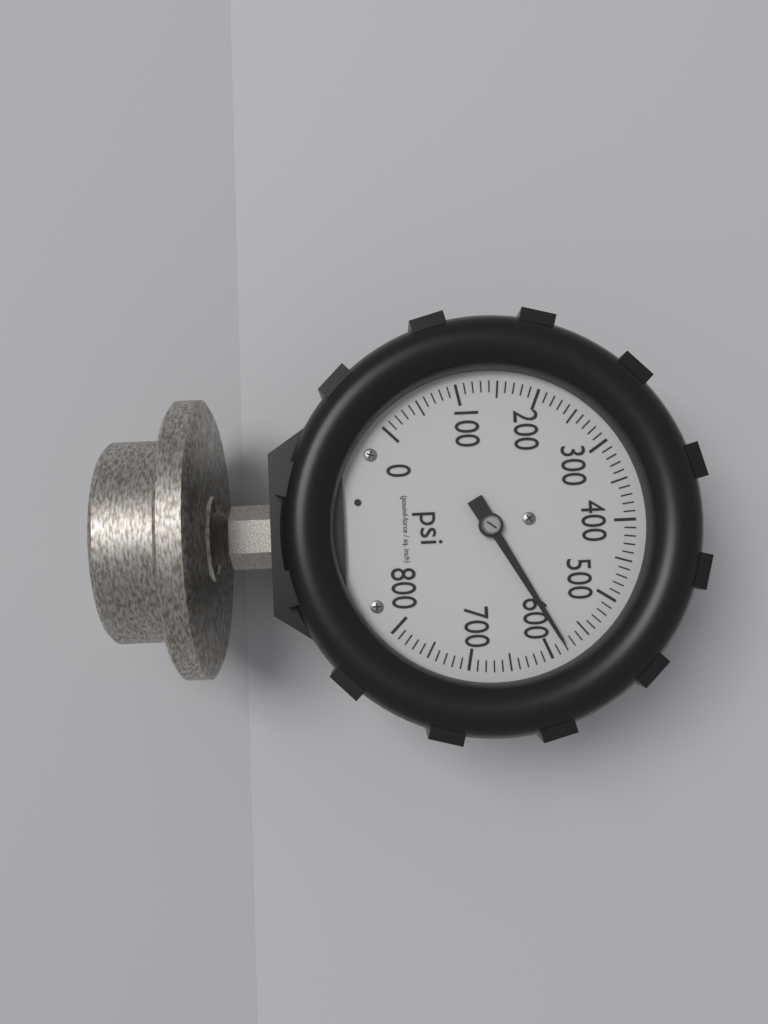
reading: 580 psi
